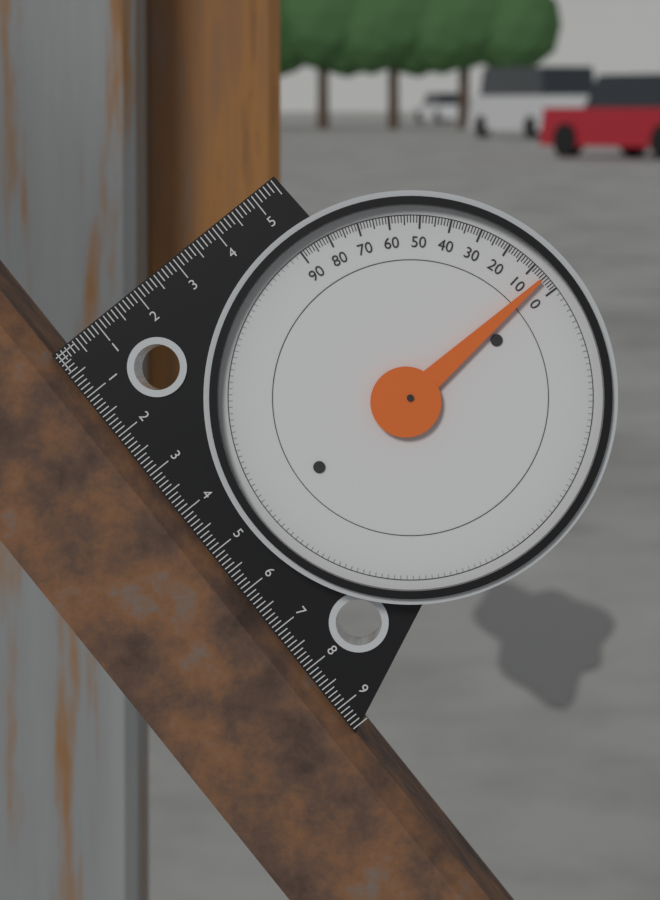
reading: 5 (no unit)
